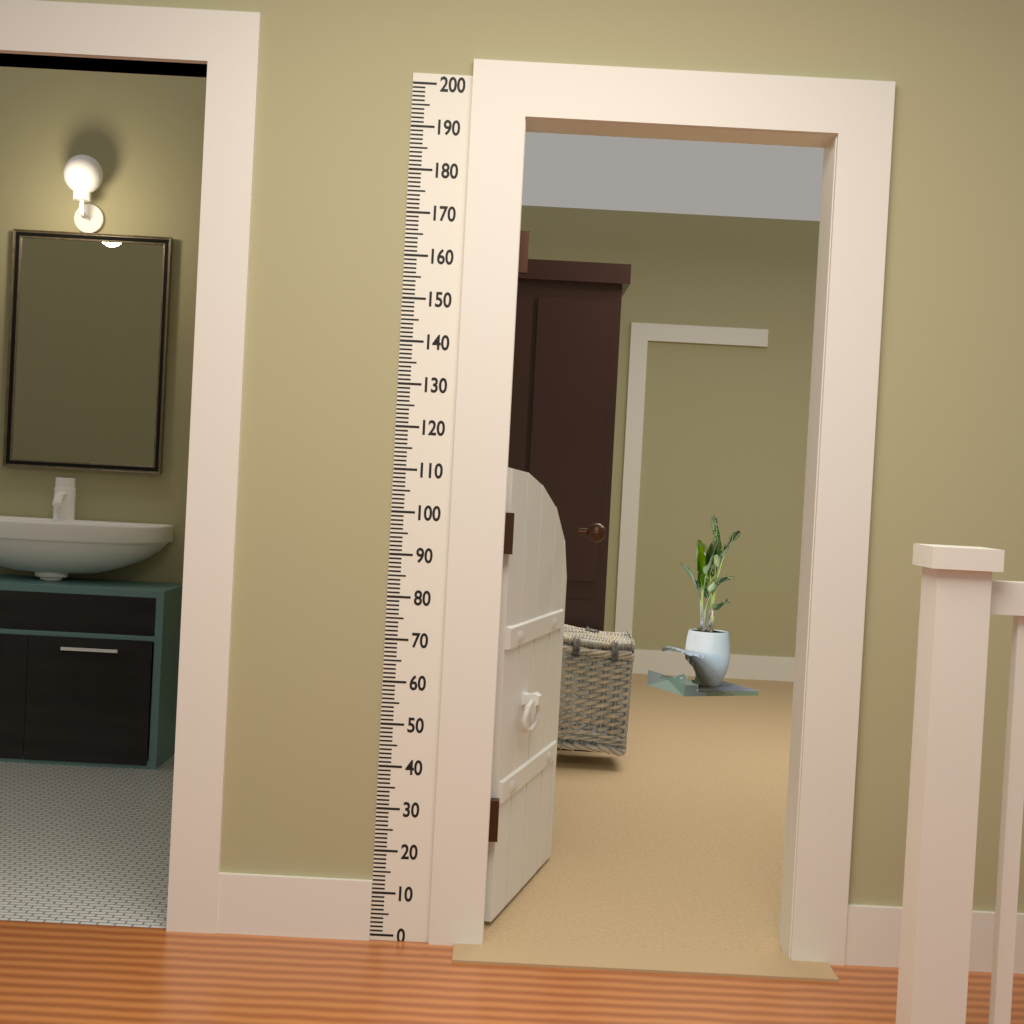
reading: 112 (no unit)
